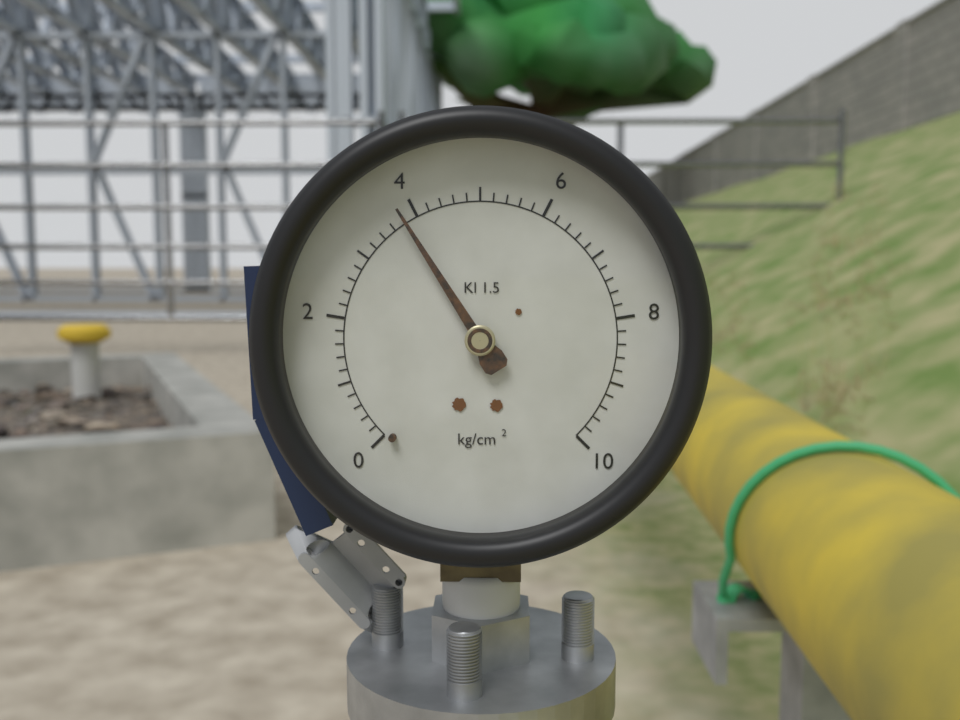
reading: 3.8 kg/cm²
